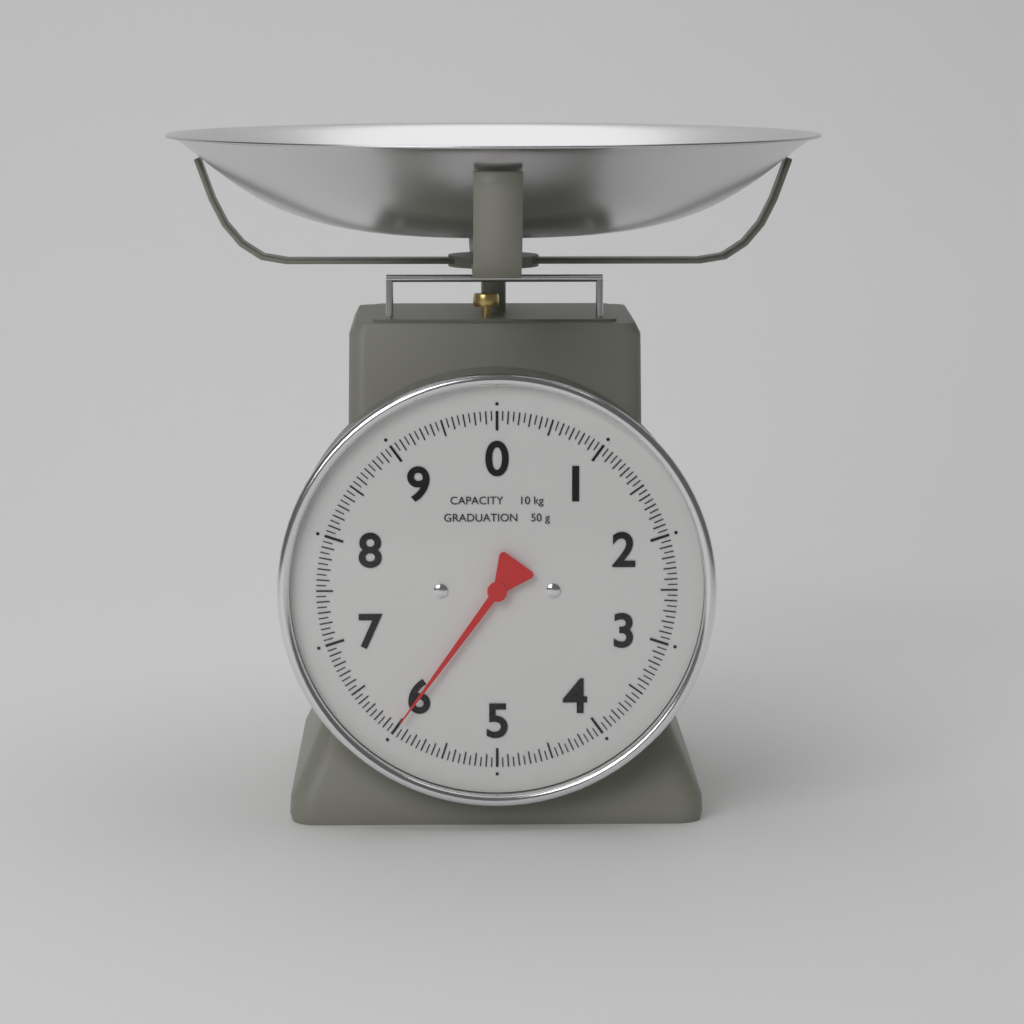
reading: 6.00 kg
